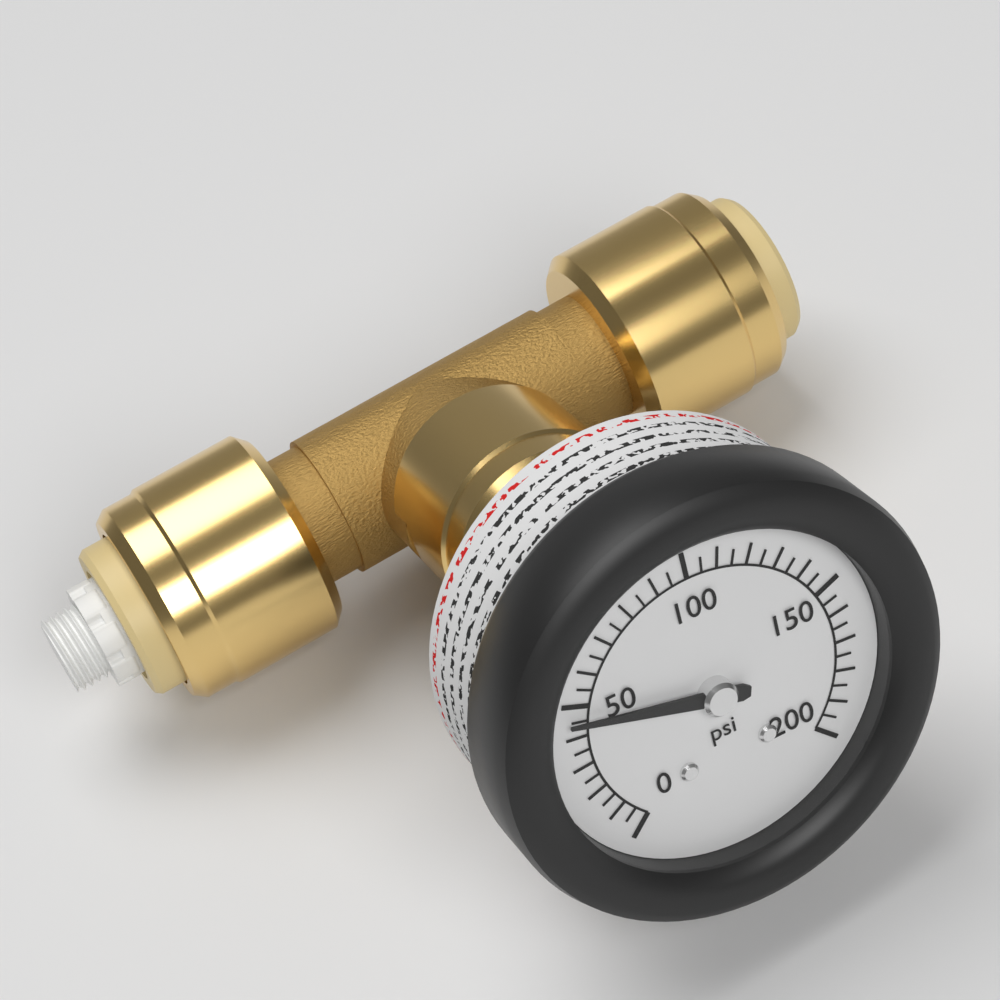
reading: 45 psi
